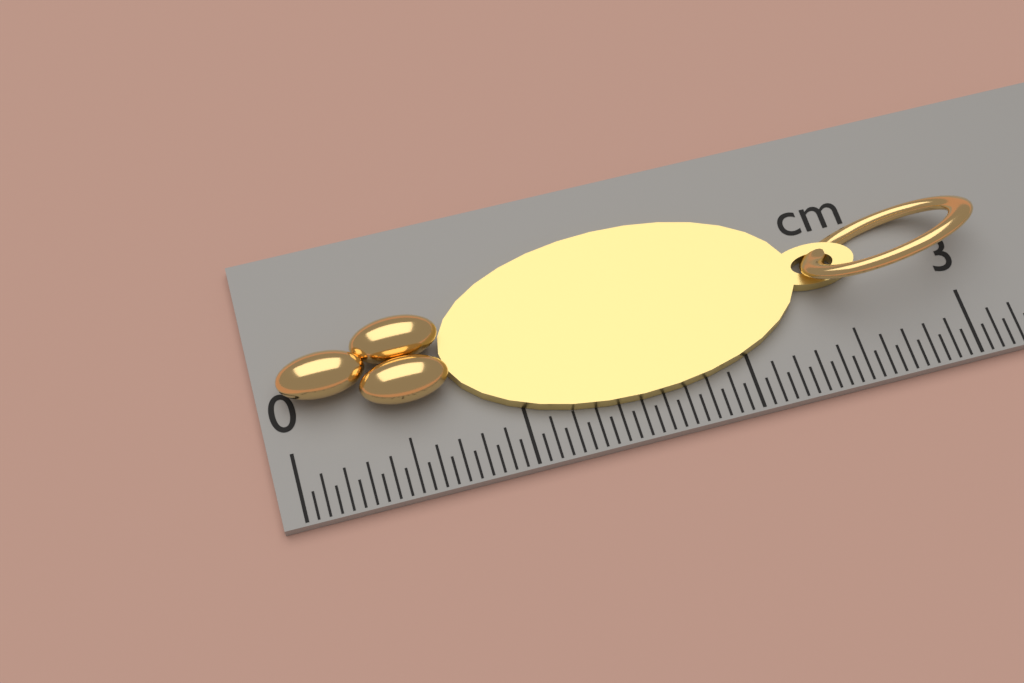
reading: 3.15 cm
